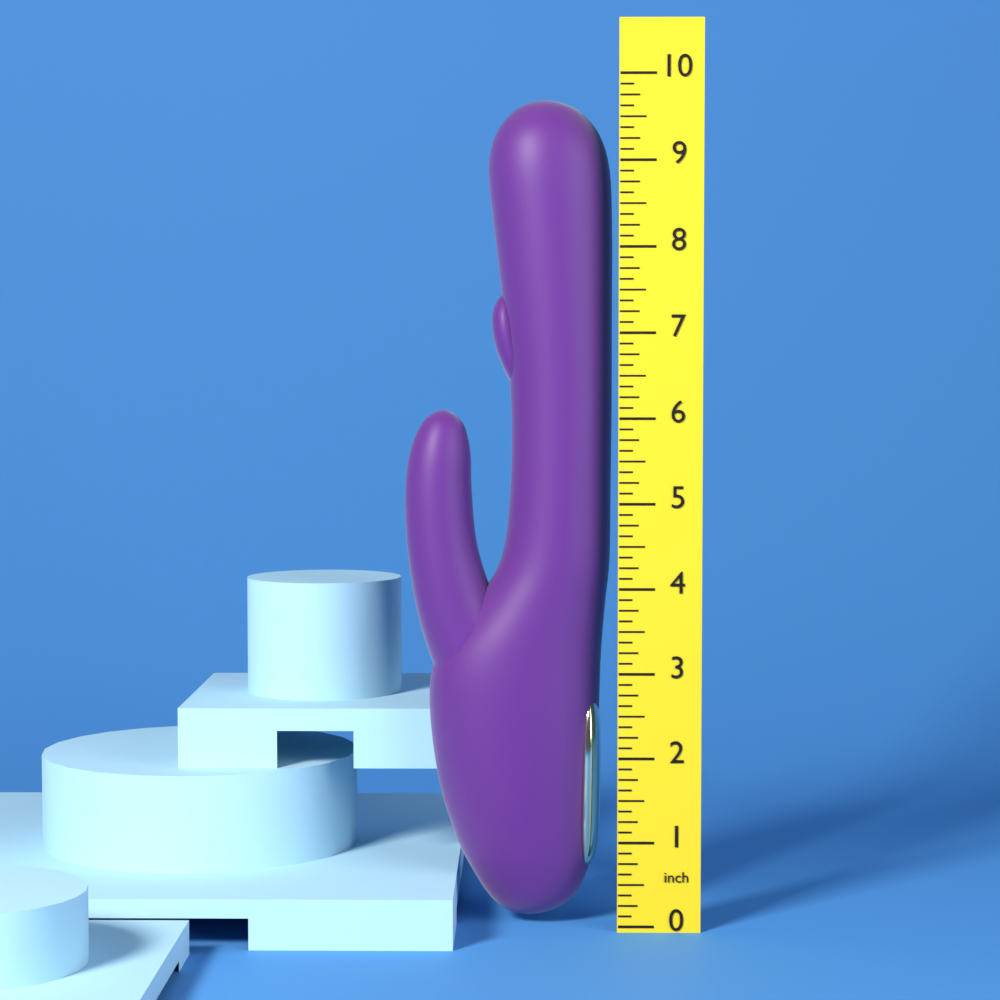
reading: 9.750 inch
